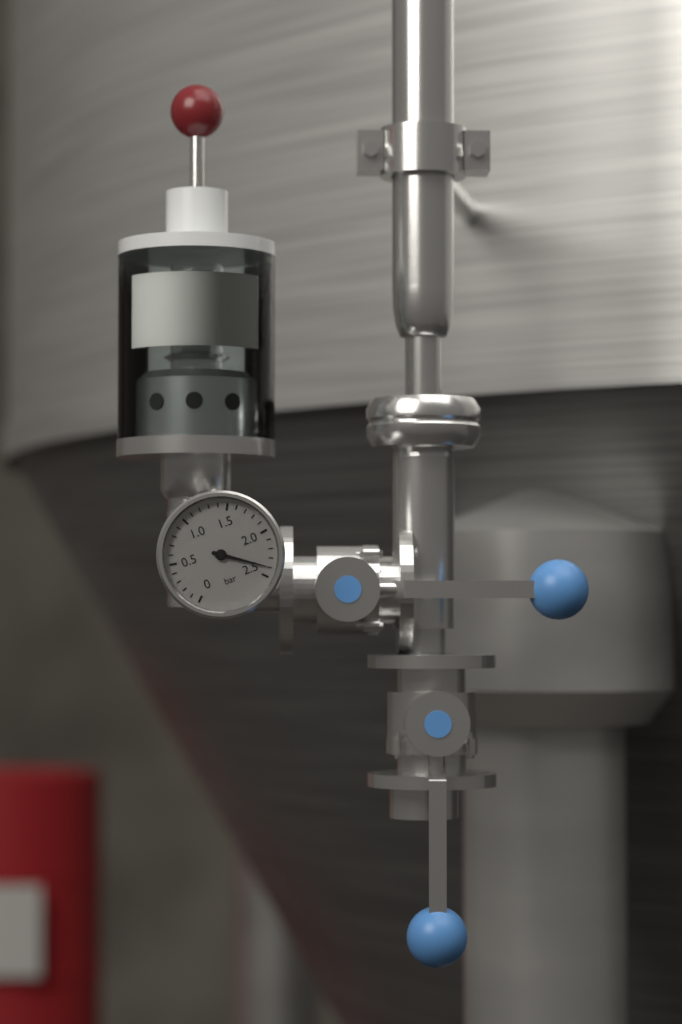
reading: 2.4 bar
